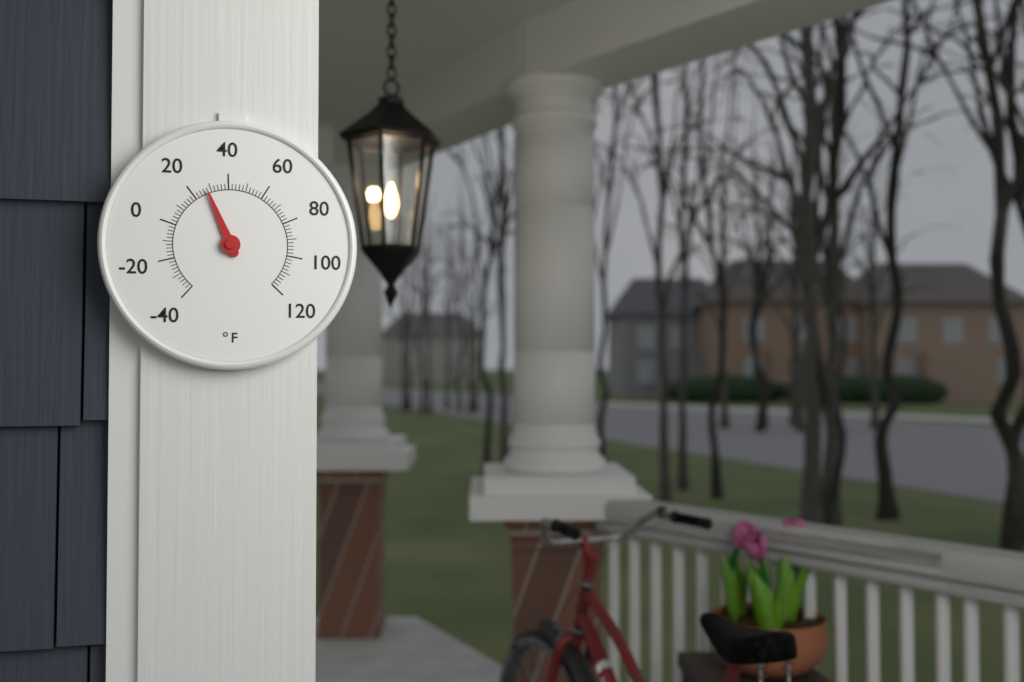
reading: 28 °F
